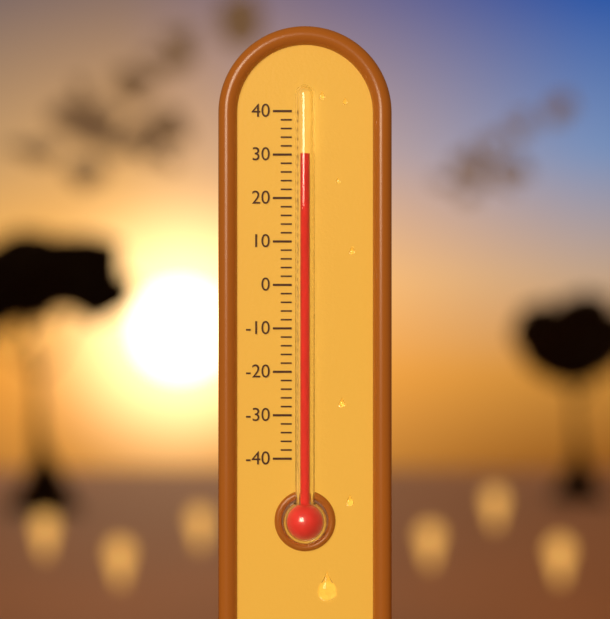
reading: 30 (no unit)
